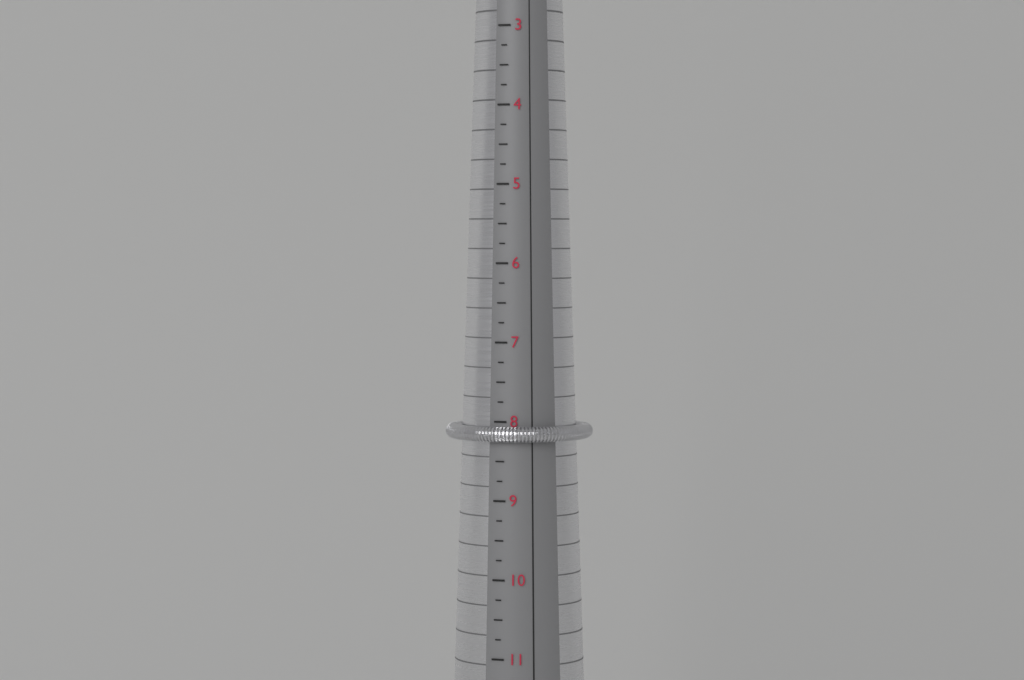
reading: 8.25 (no unit)
